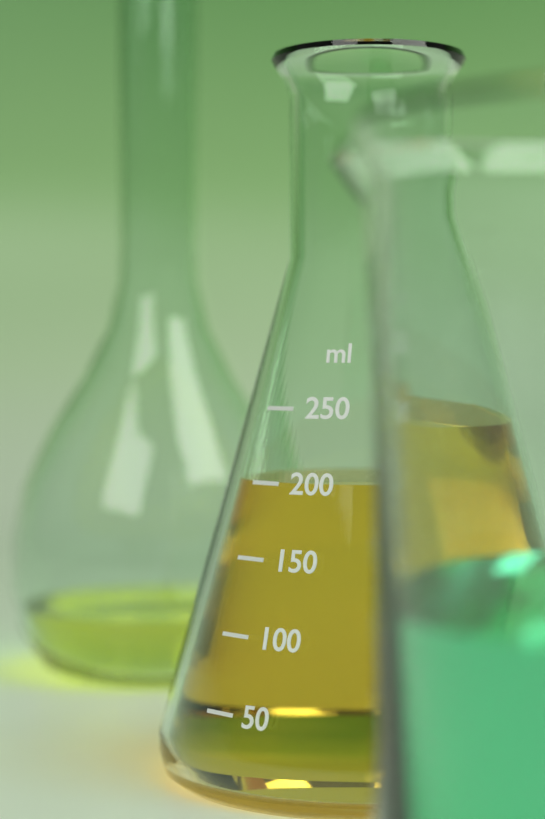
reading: 200 ml
